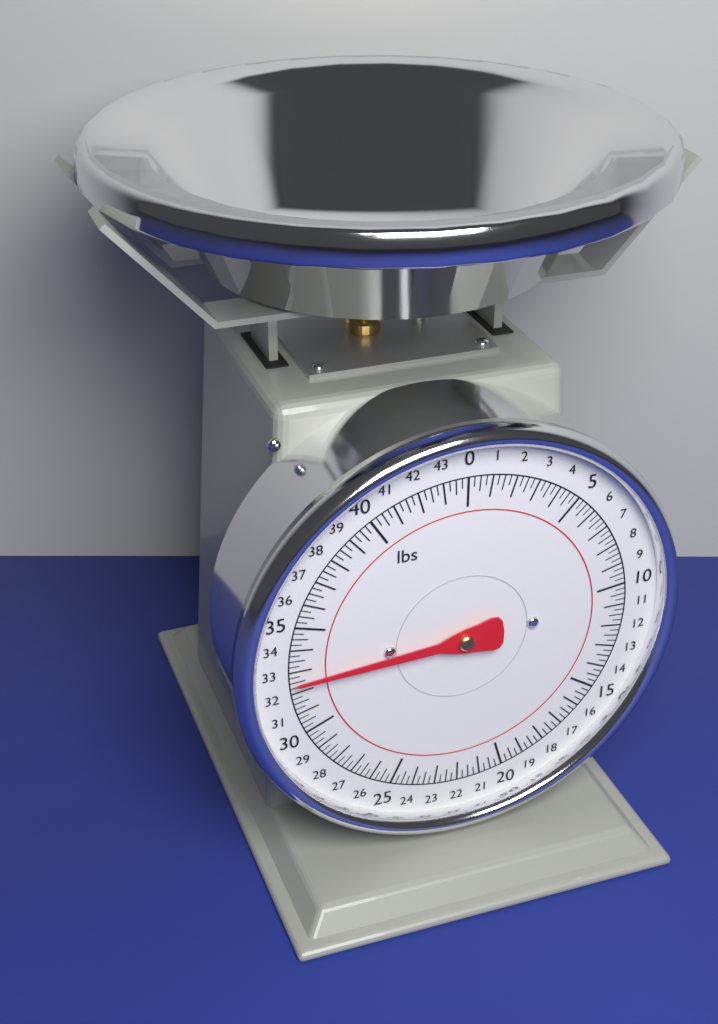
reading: 32.50 lbs
